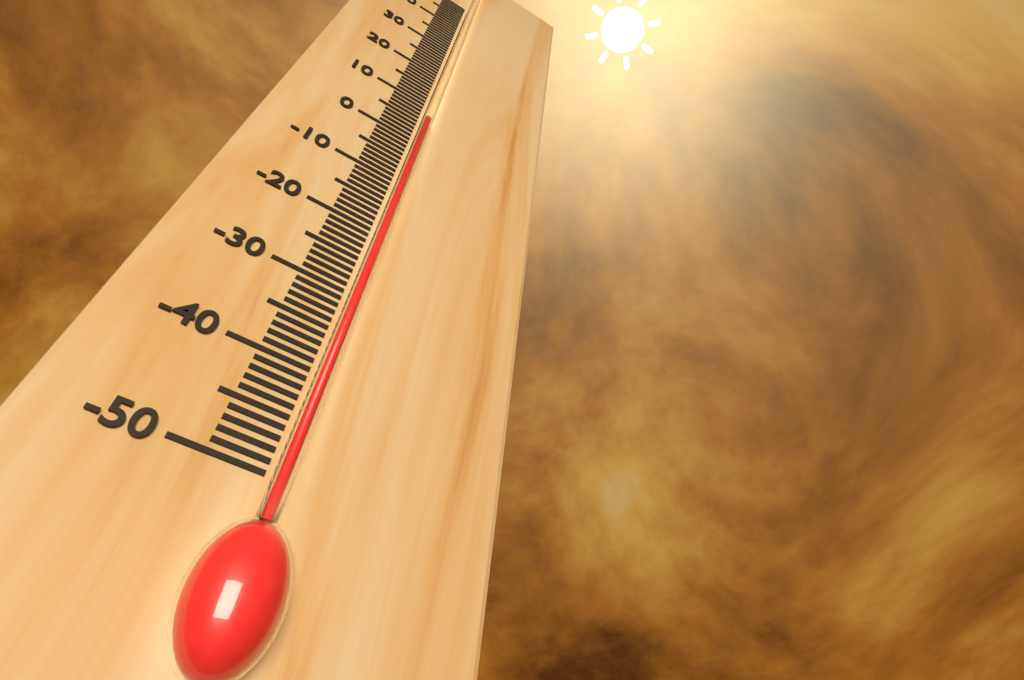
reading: 5 °C
